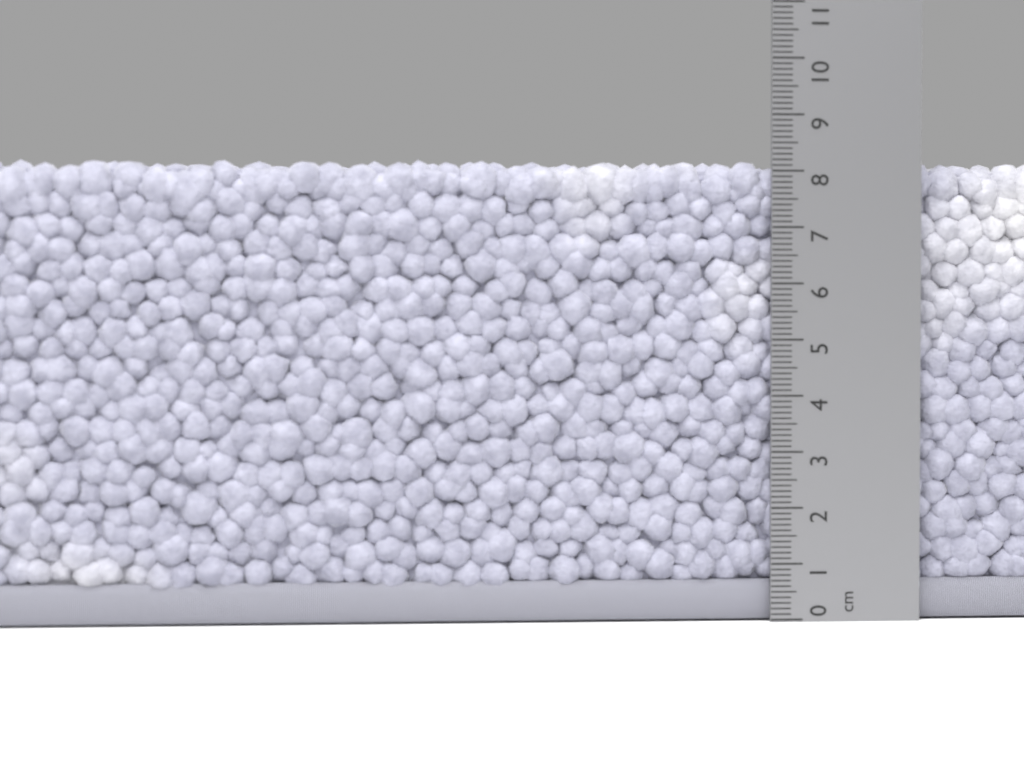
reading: 8.2 cm
